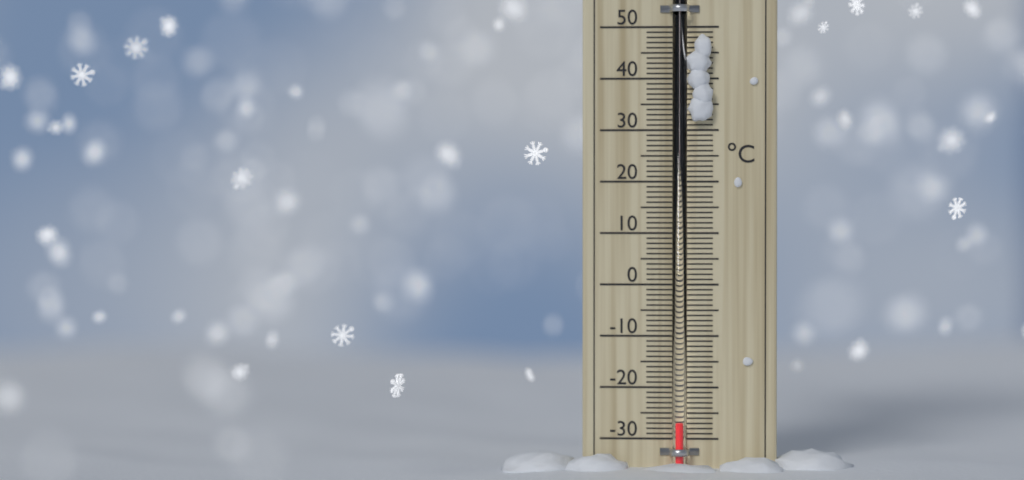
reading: -27 °C
